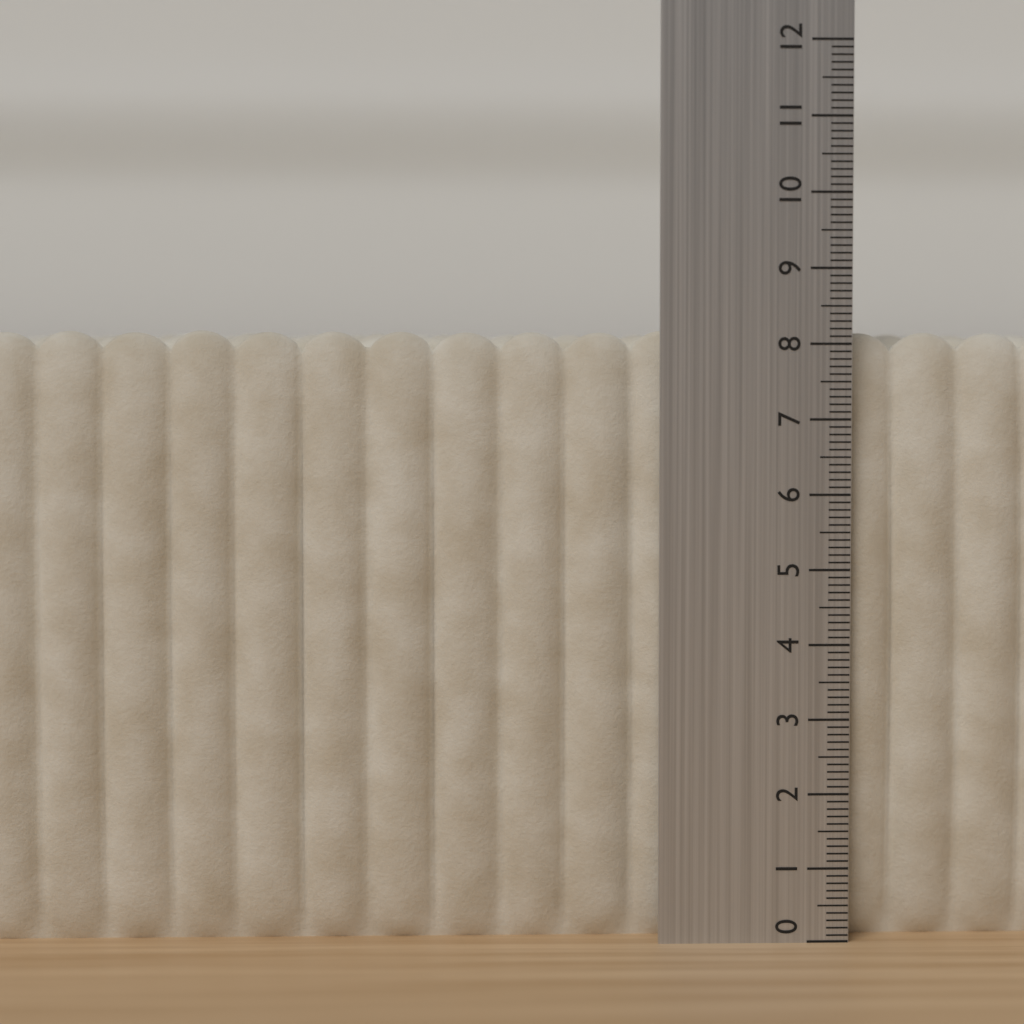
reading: 8.2 (no unit)
